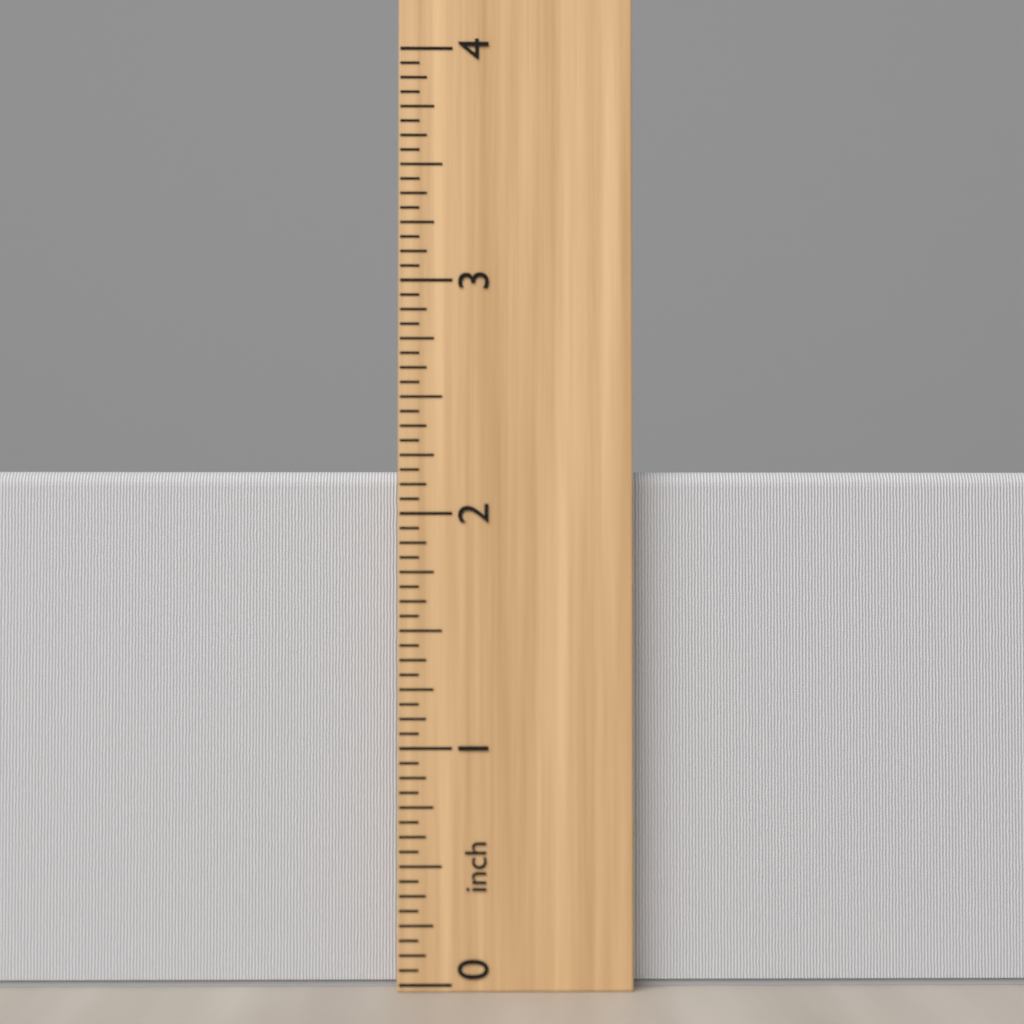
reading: 2.1875 inch
